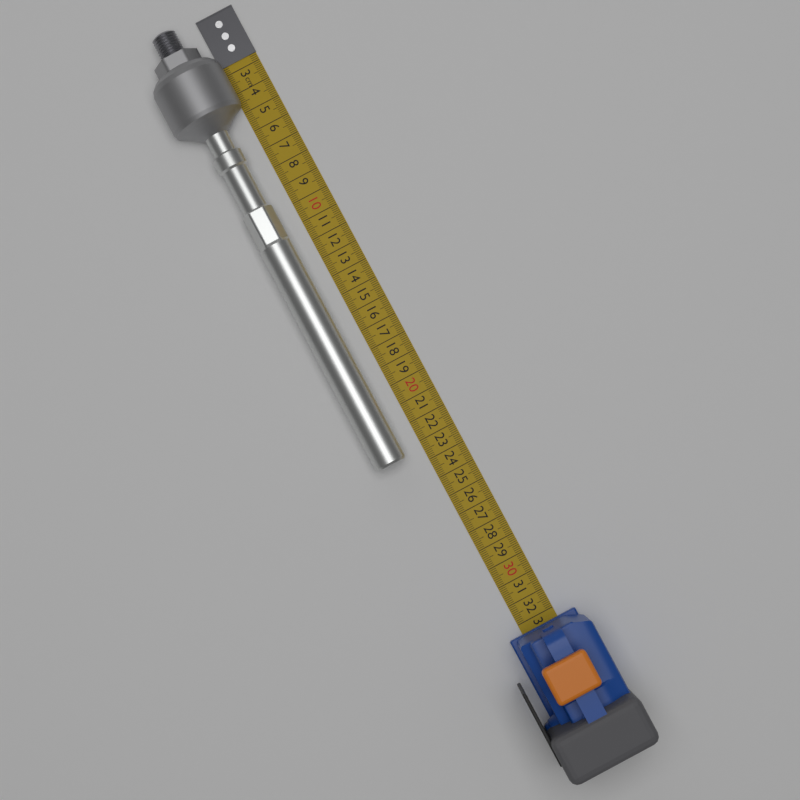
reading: 23.4 cm
